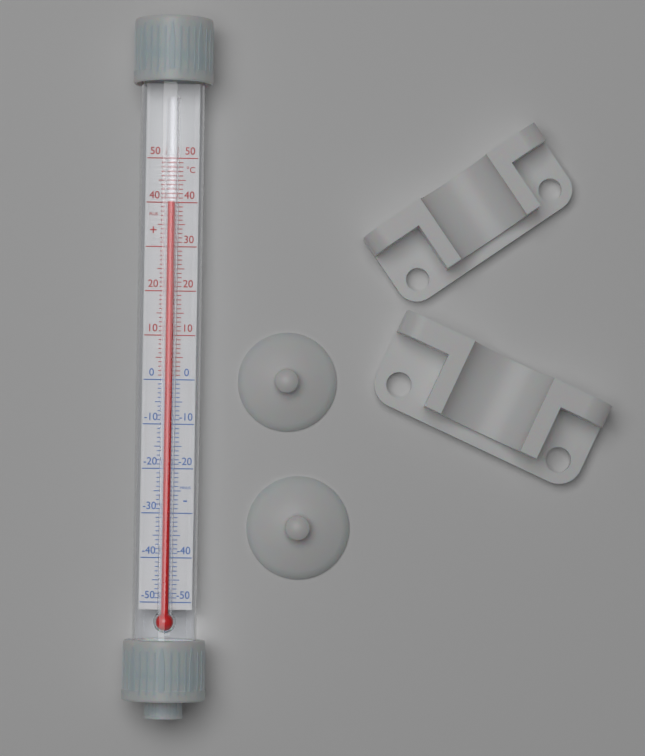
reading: 40 °C
